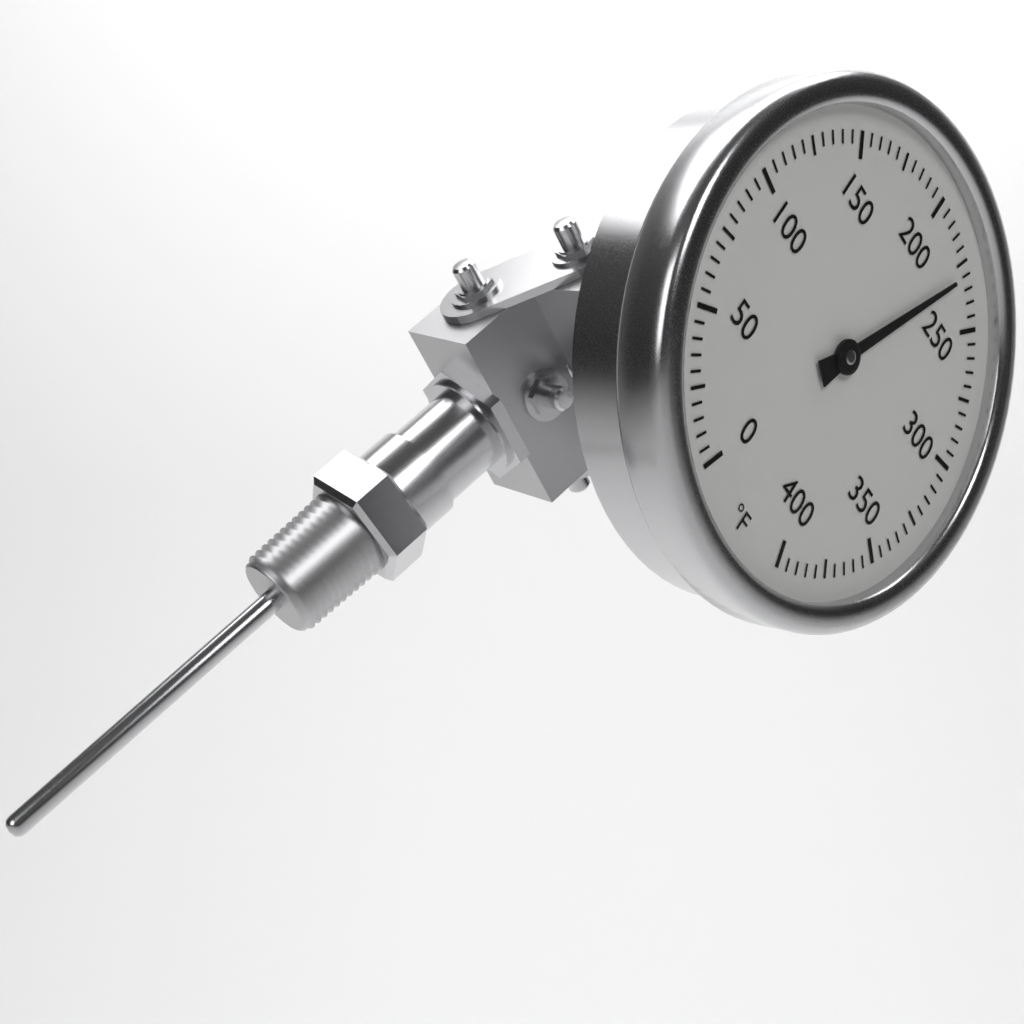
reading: 230 °F
